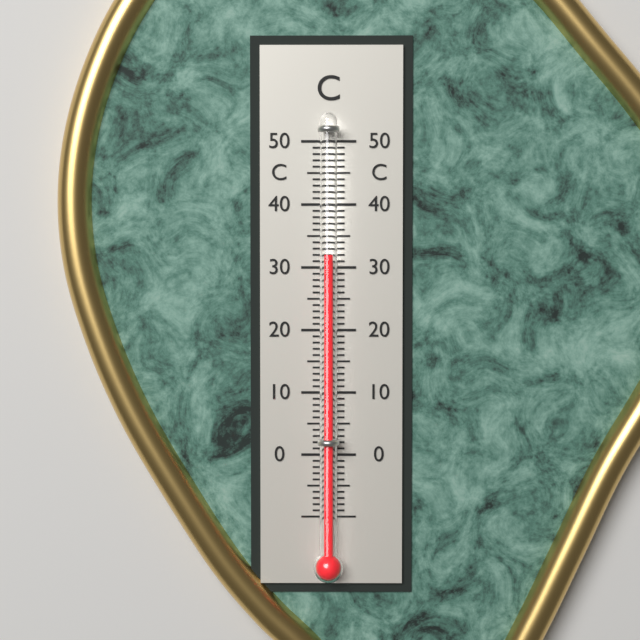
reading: 32 °C
